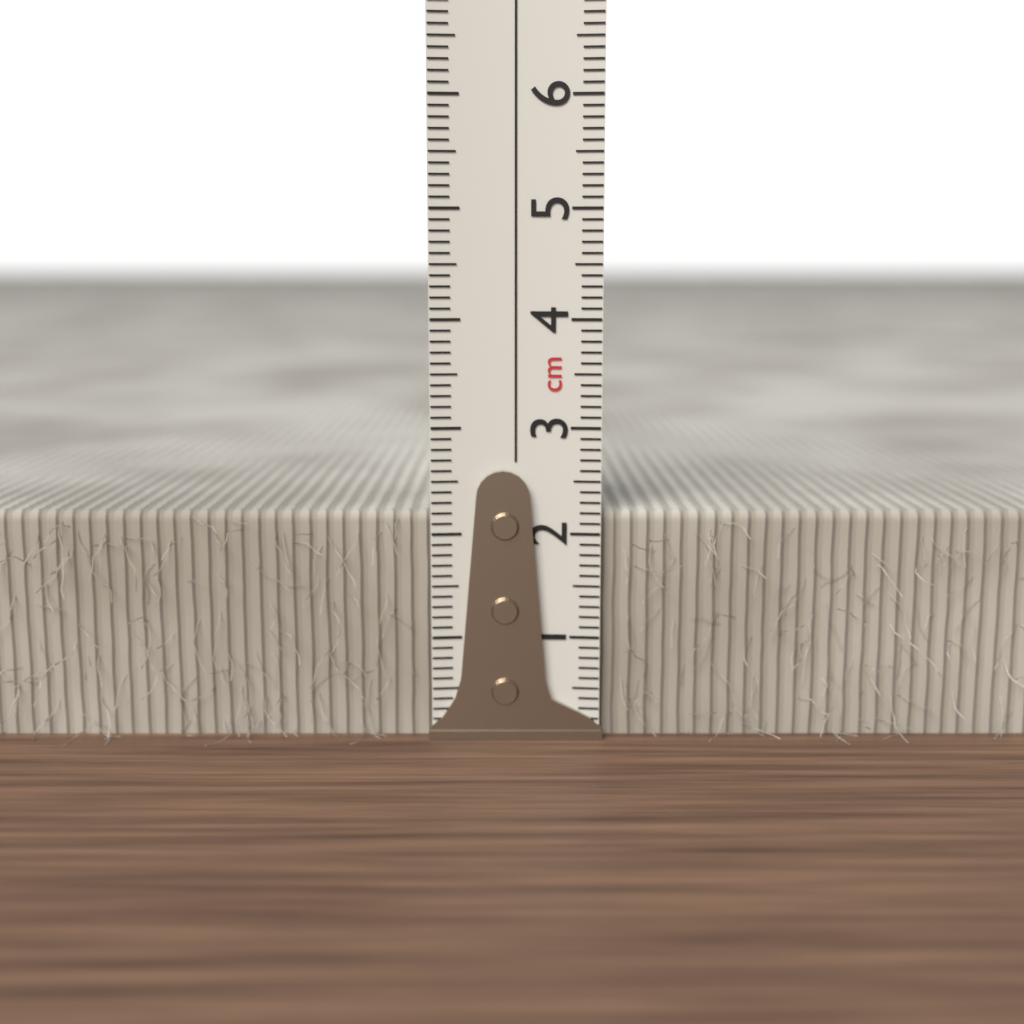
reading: 2.2 cm
